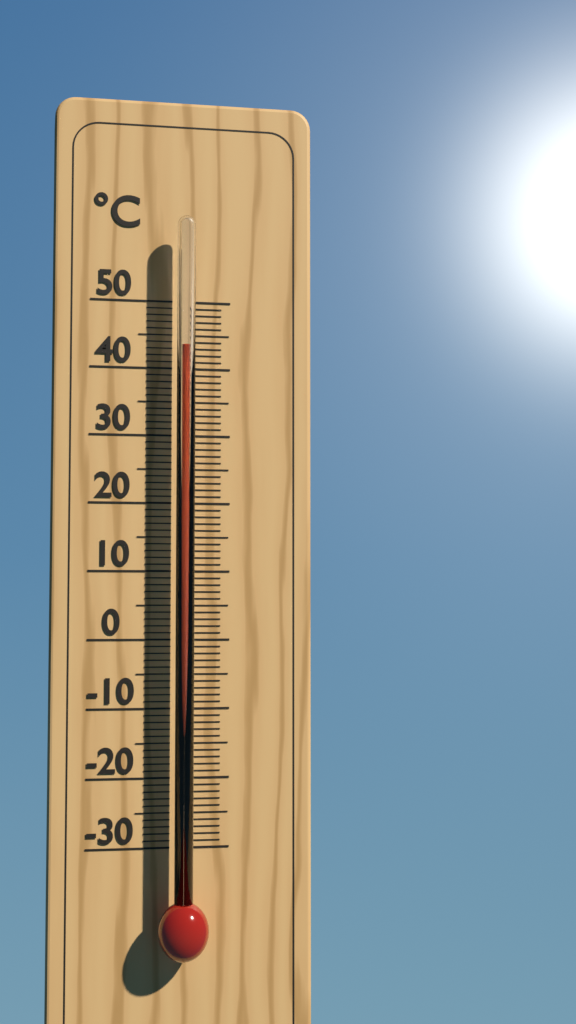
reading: 43 °C
